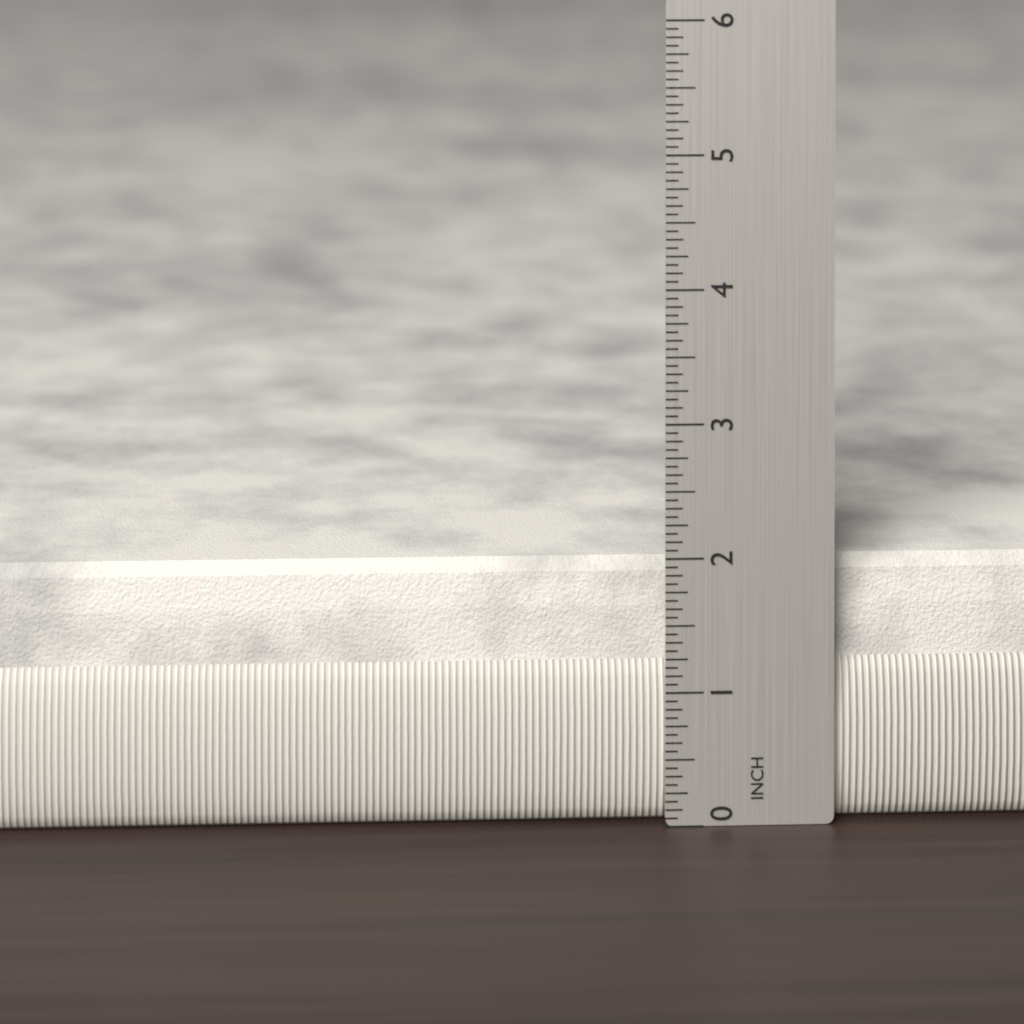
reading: 1.9375 in
